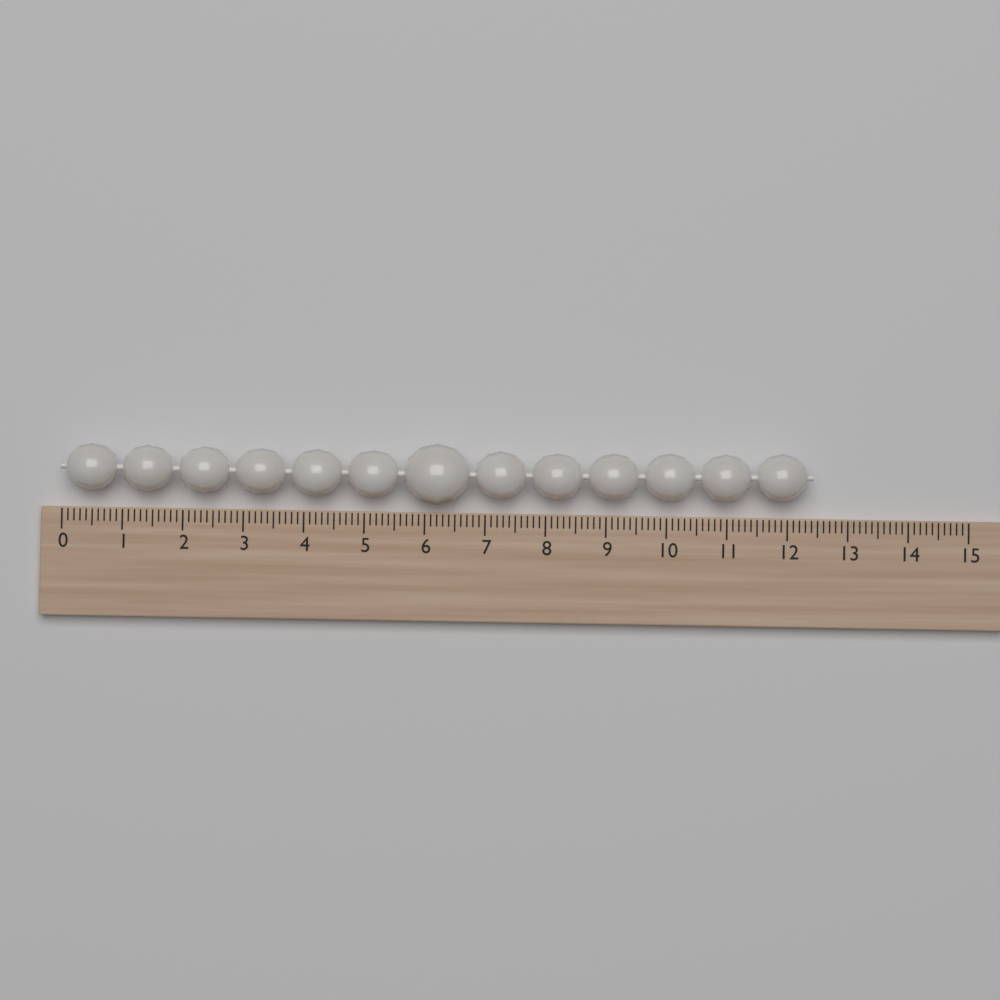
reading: 12.4 (no unit)
